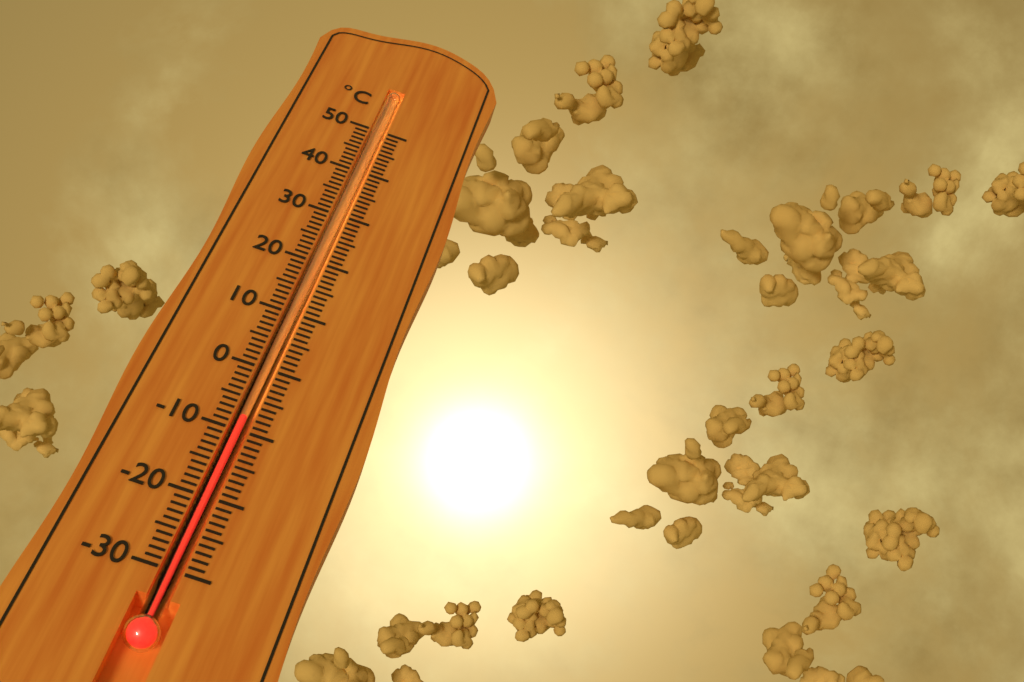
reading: -8 °C
